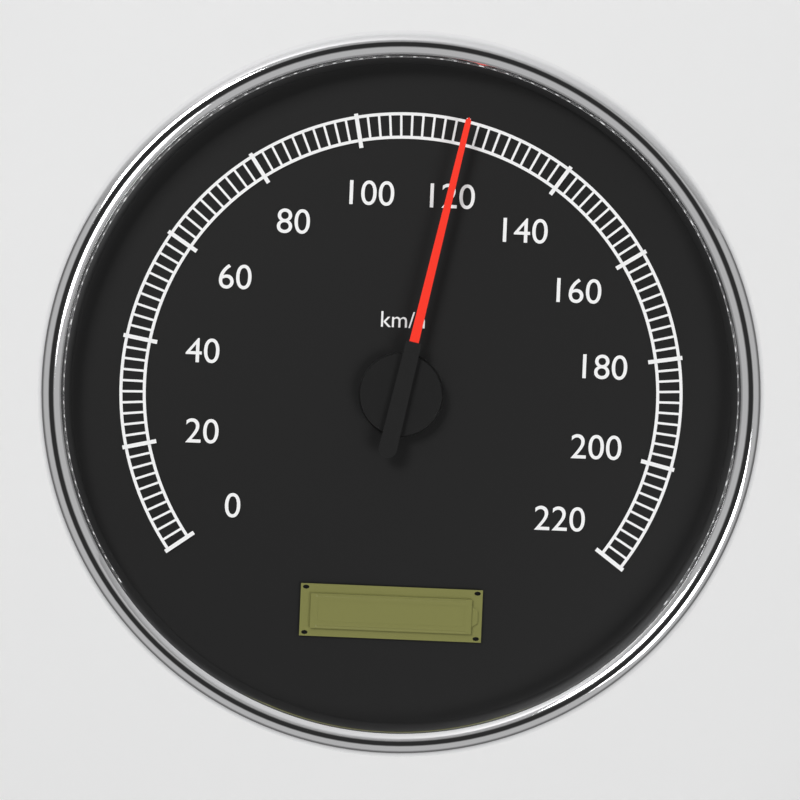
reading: 120 km/h
